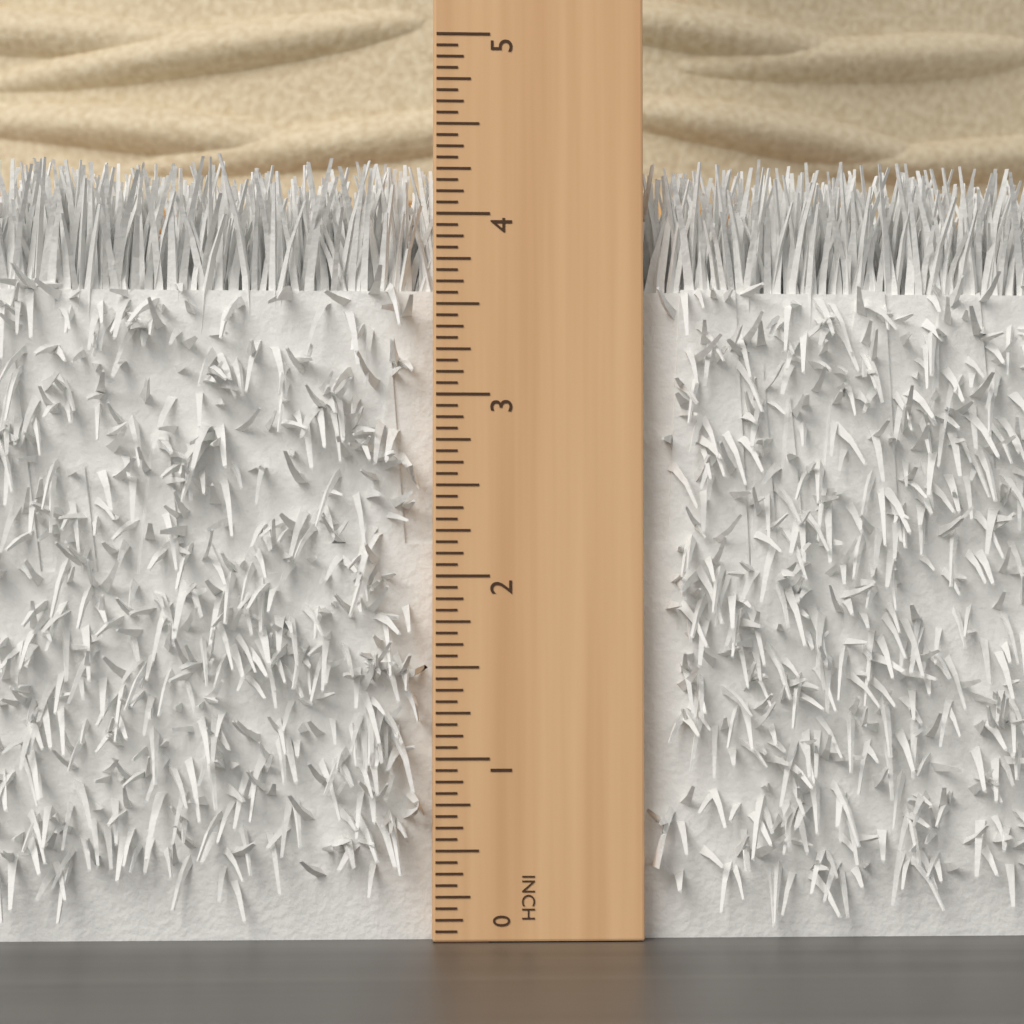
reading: 4.3125 in
